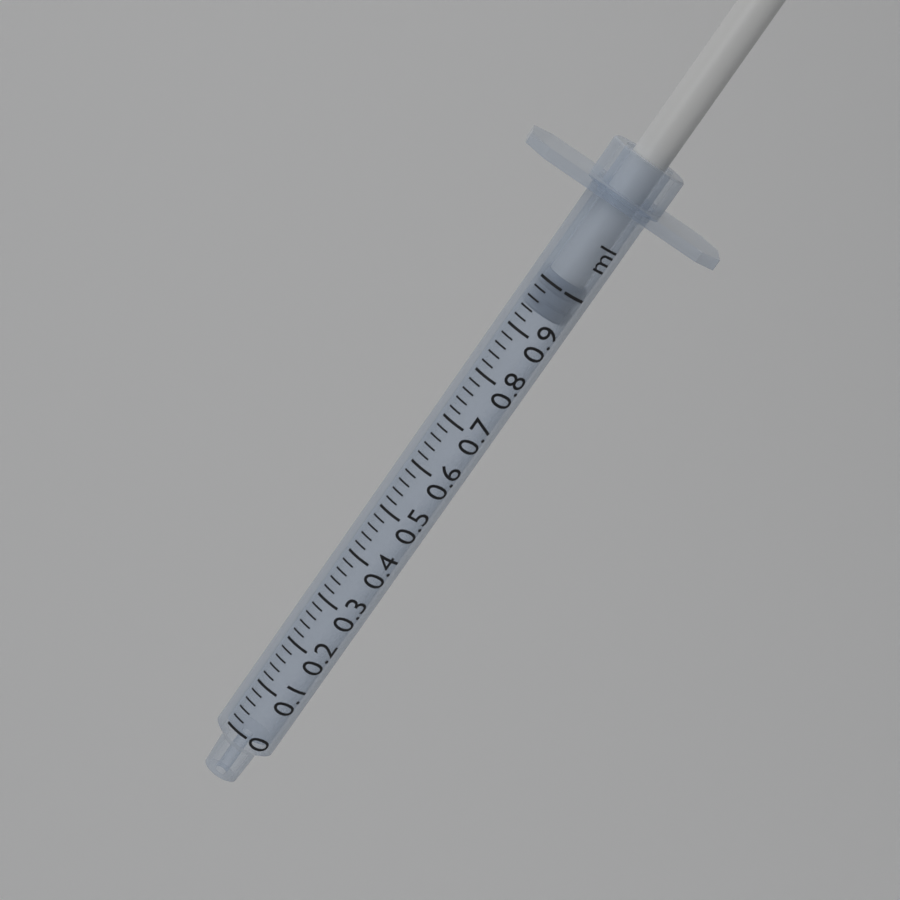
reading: 0.94 ml
